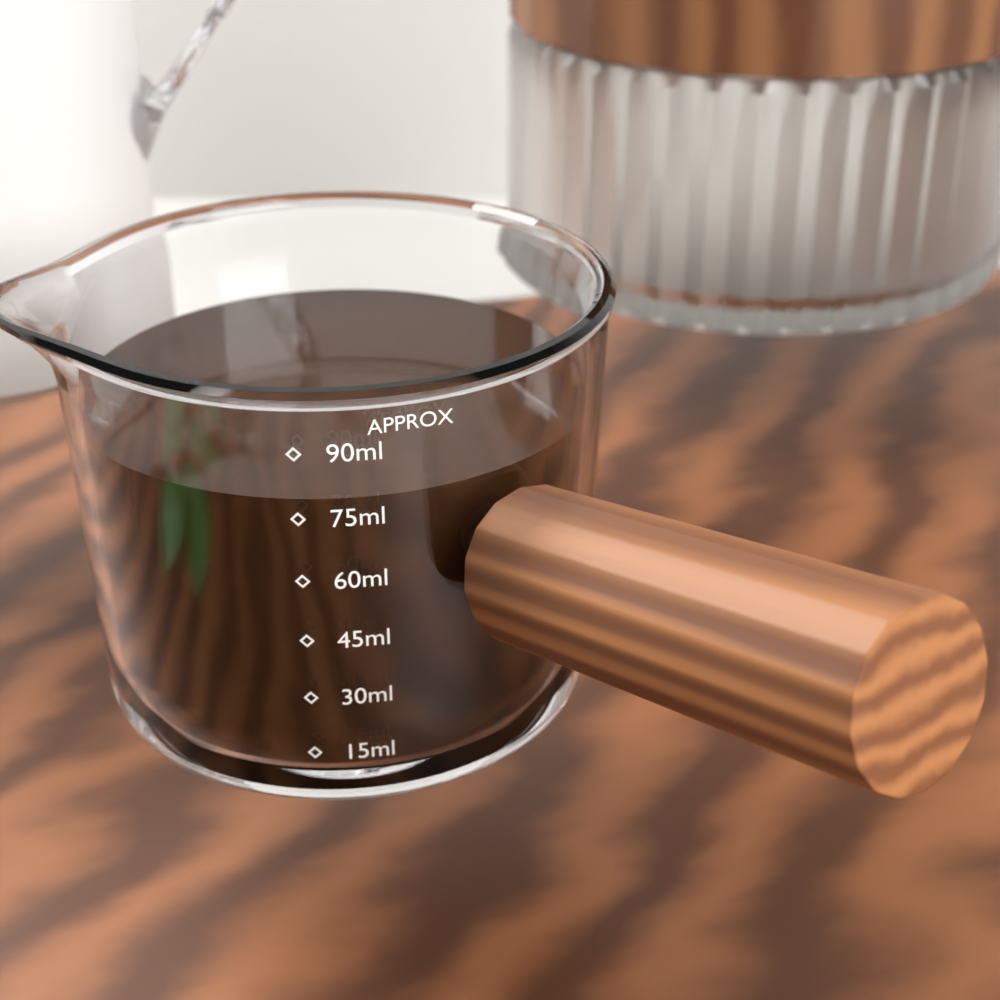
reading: 78 ml
